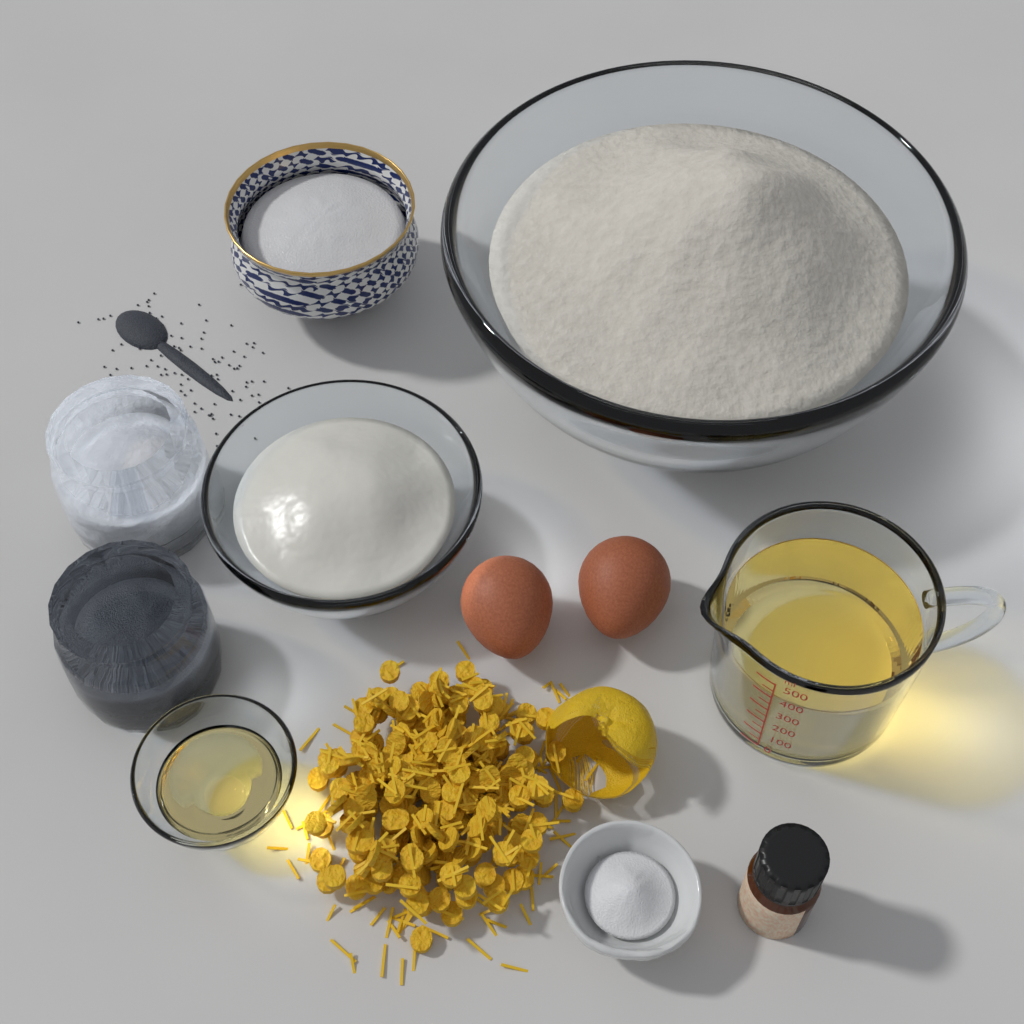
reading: 400 ml
